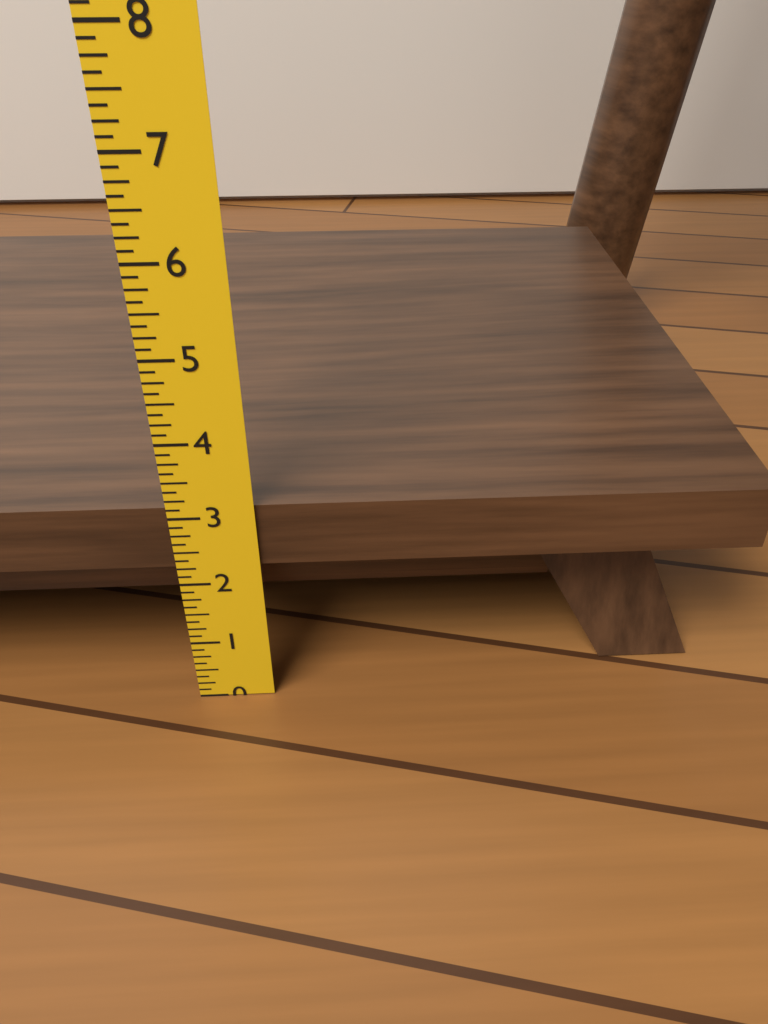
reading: 3.125 in
